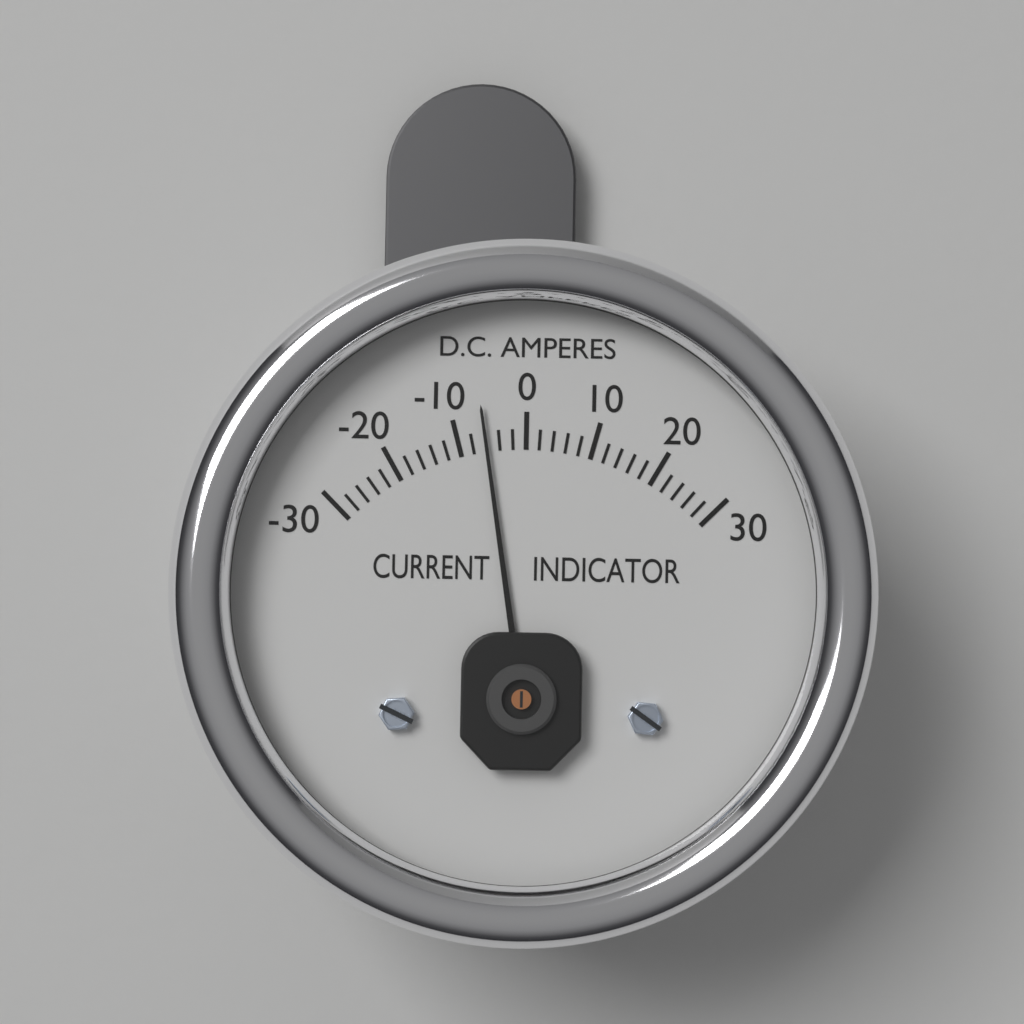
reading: -6 A
